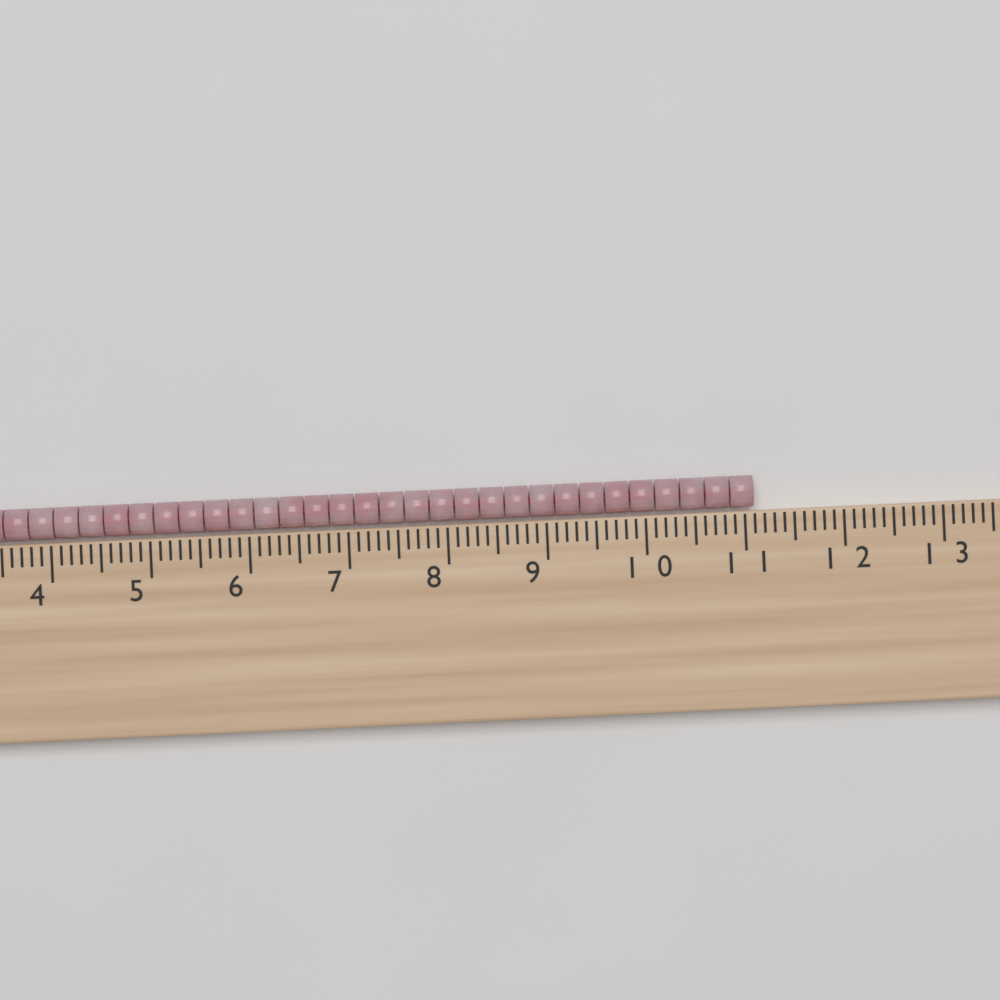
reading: 11.1 cm
